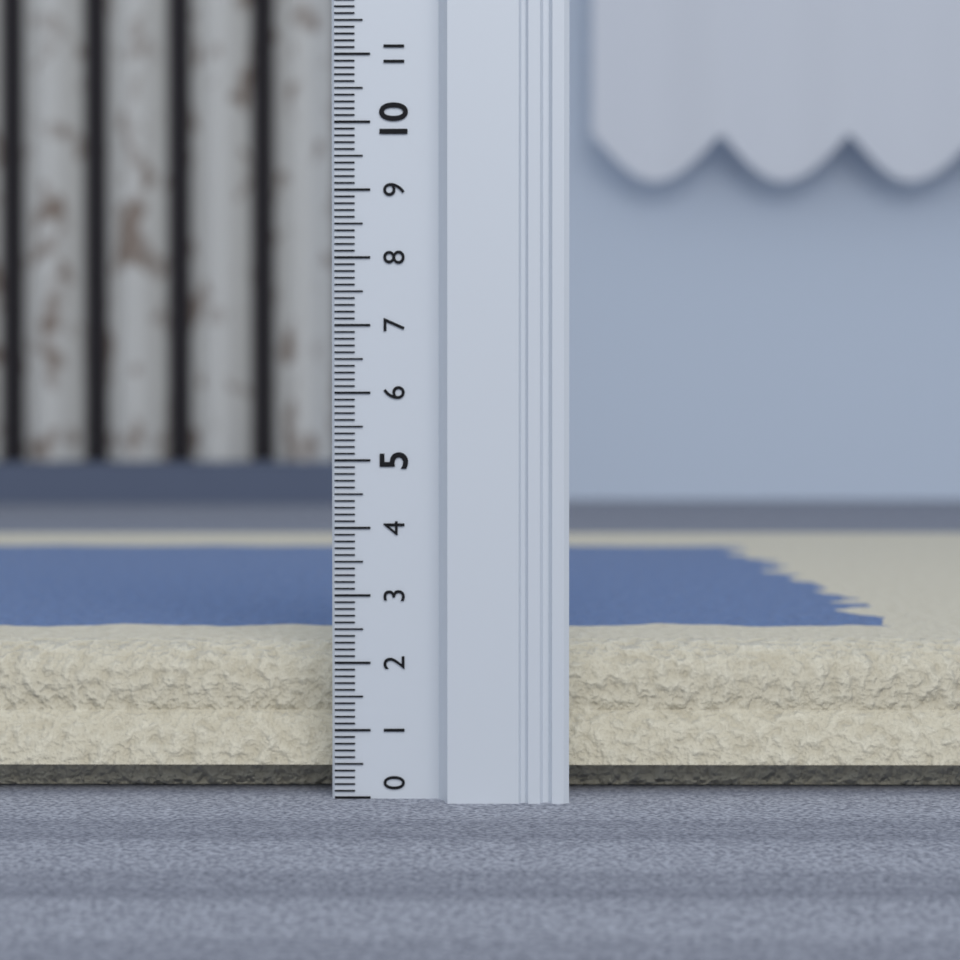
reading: 2.2 (no unit)
